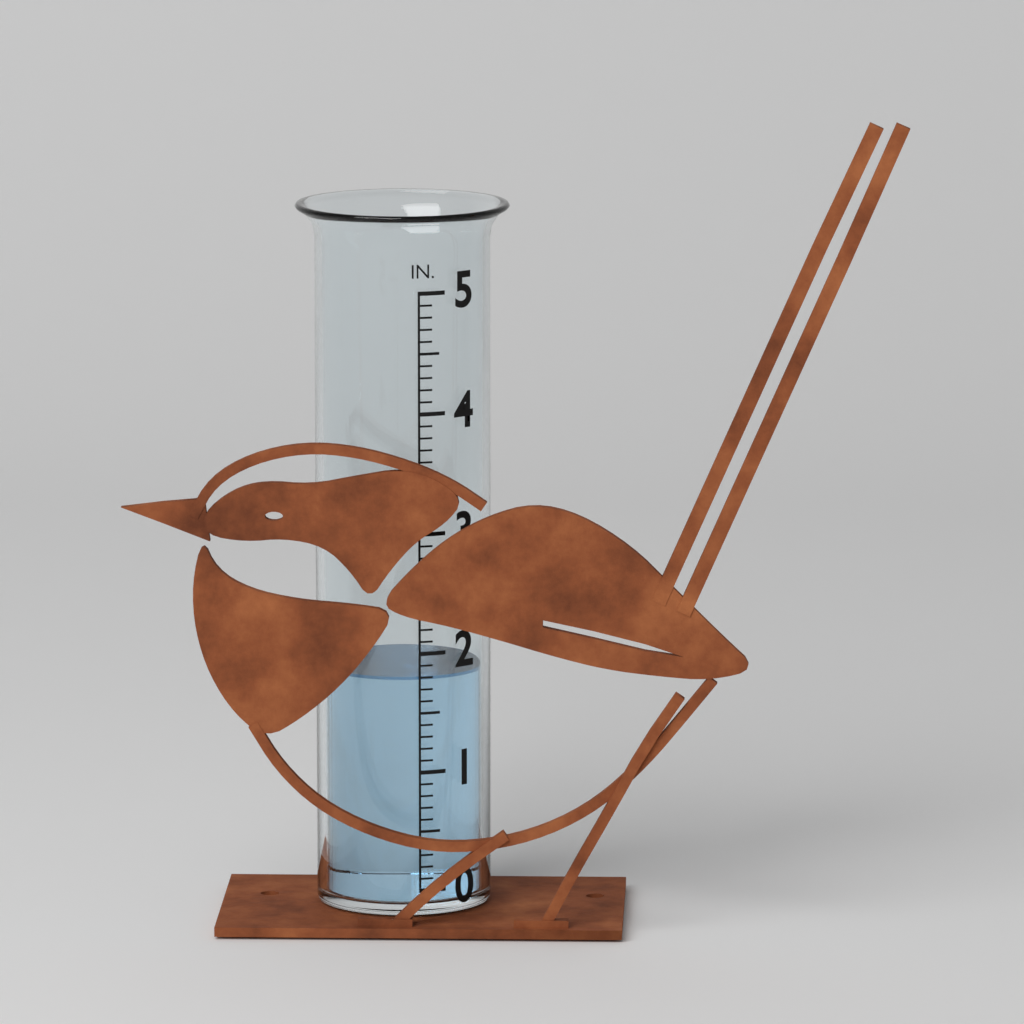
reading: 1.8 in
